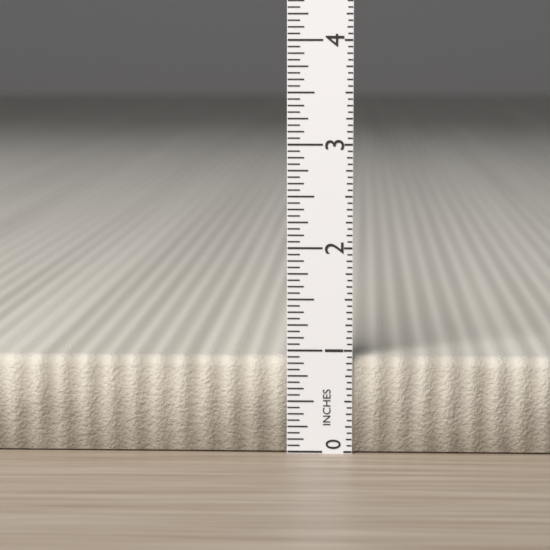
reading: 0.9375 in
